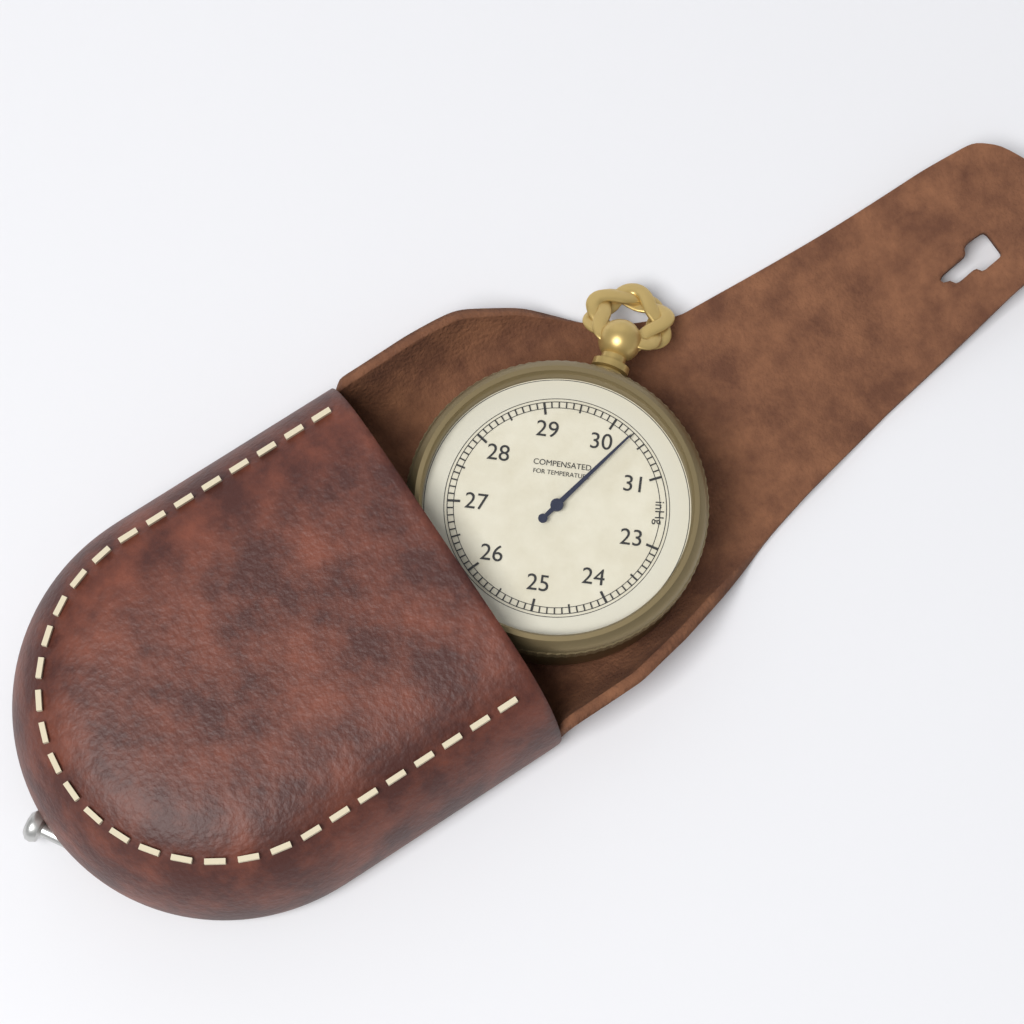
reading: 30.3 inHg
